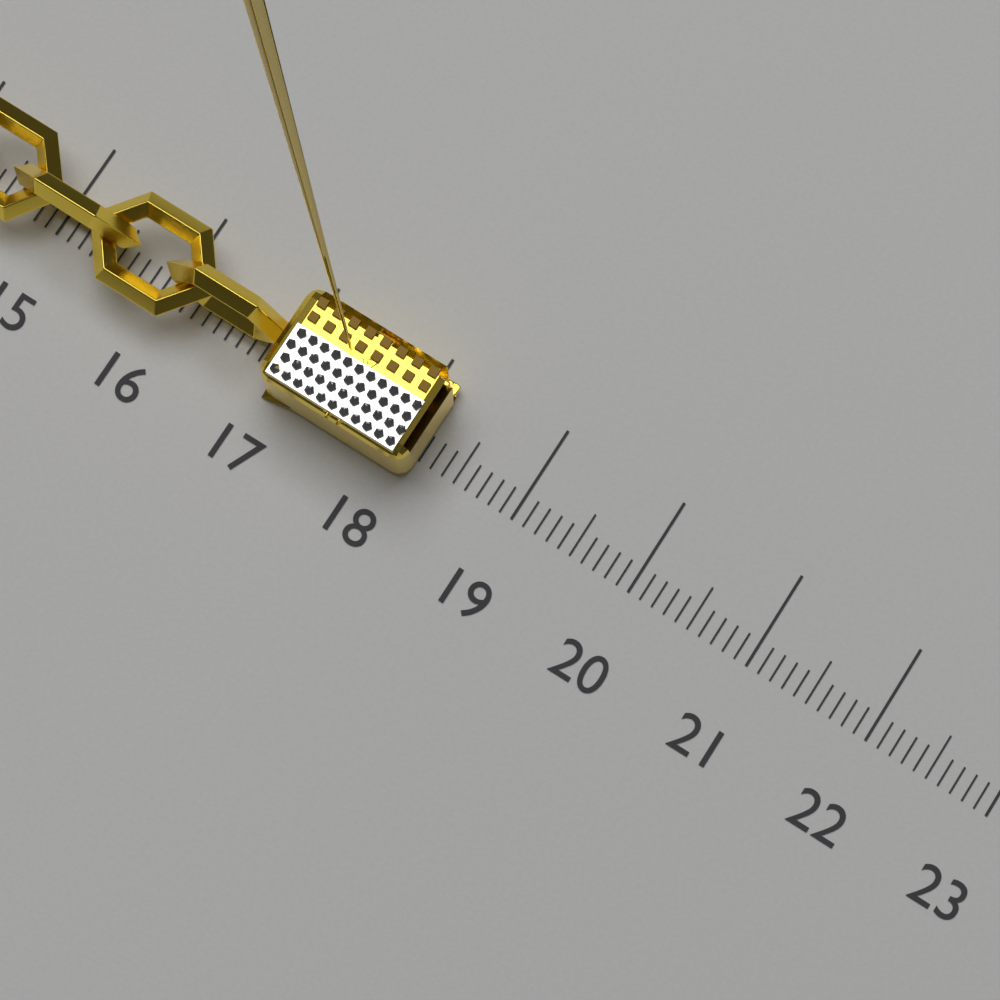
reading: 18.2 (no unit)
